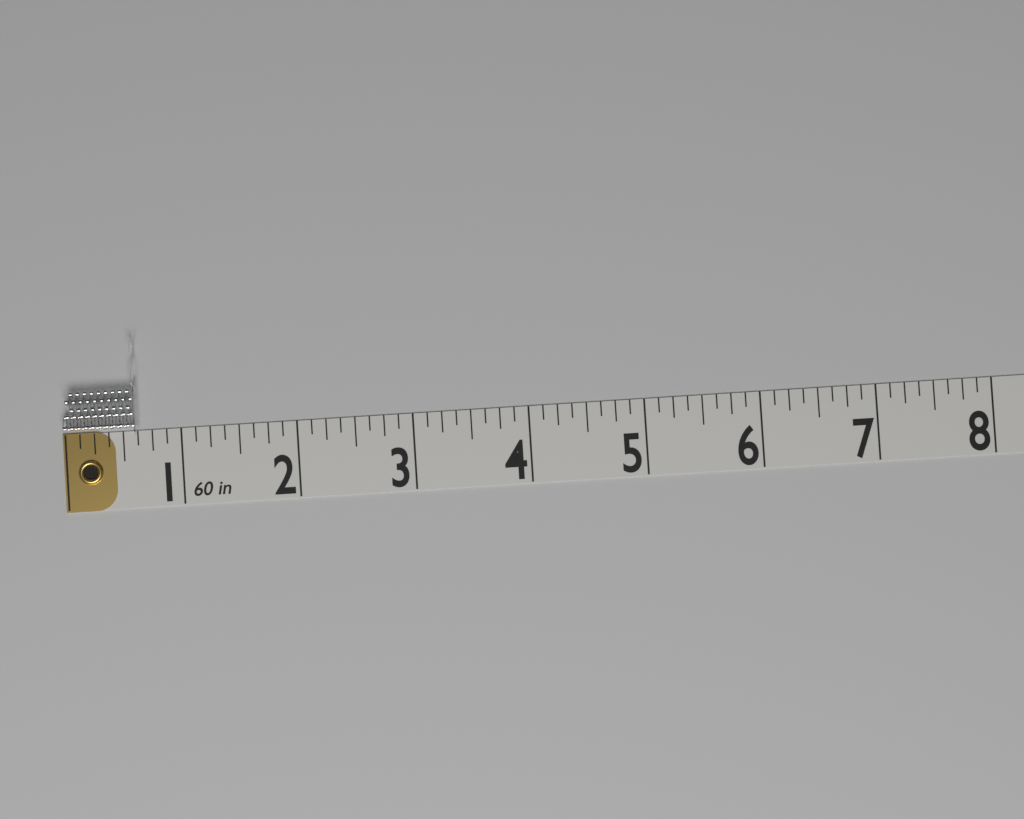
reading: 0.625 in
